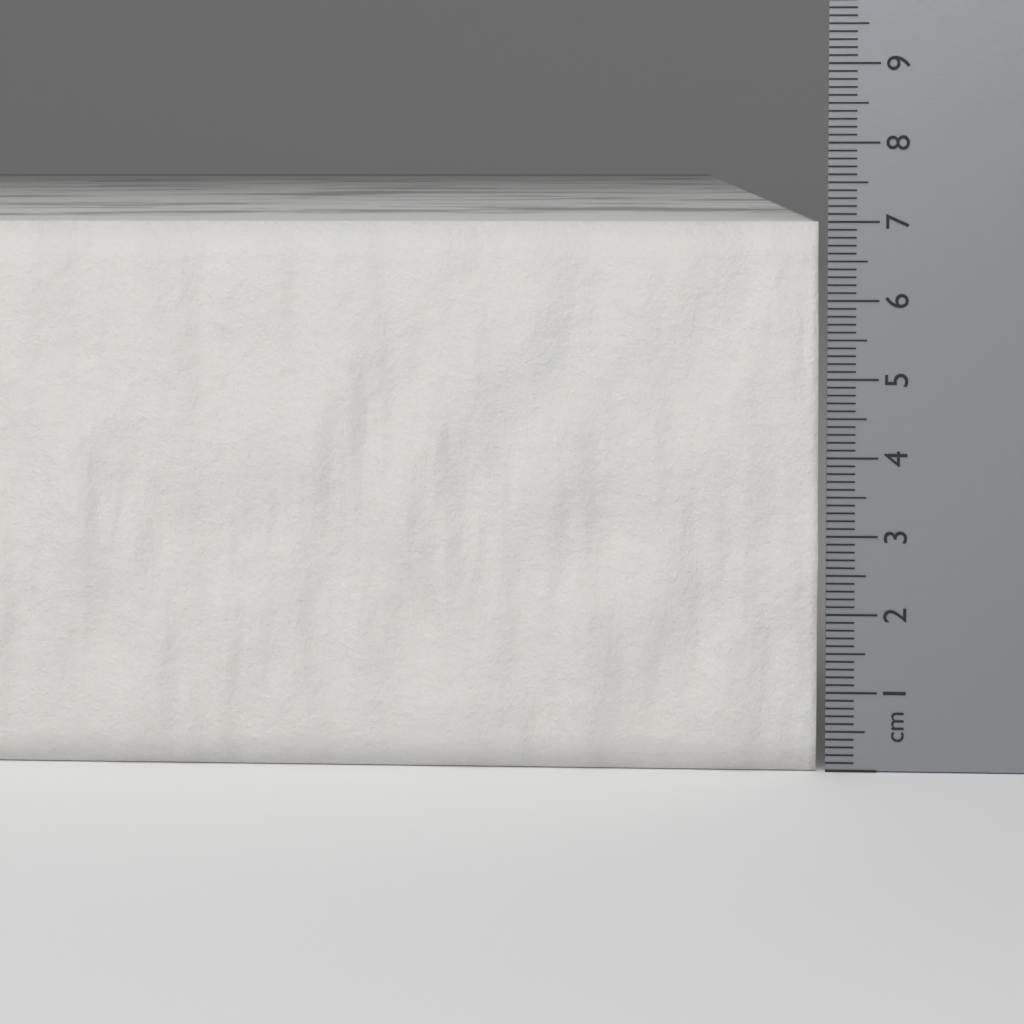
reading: 7.0 cm
